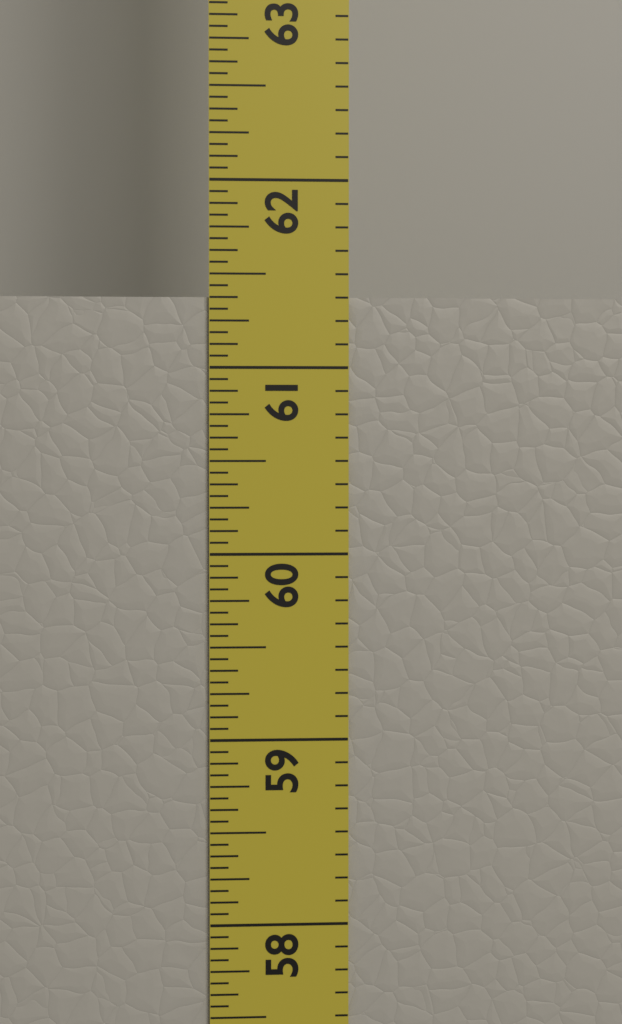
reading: 61.3750 in
